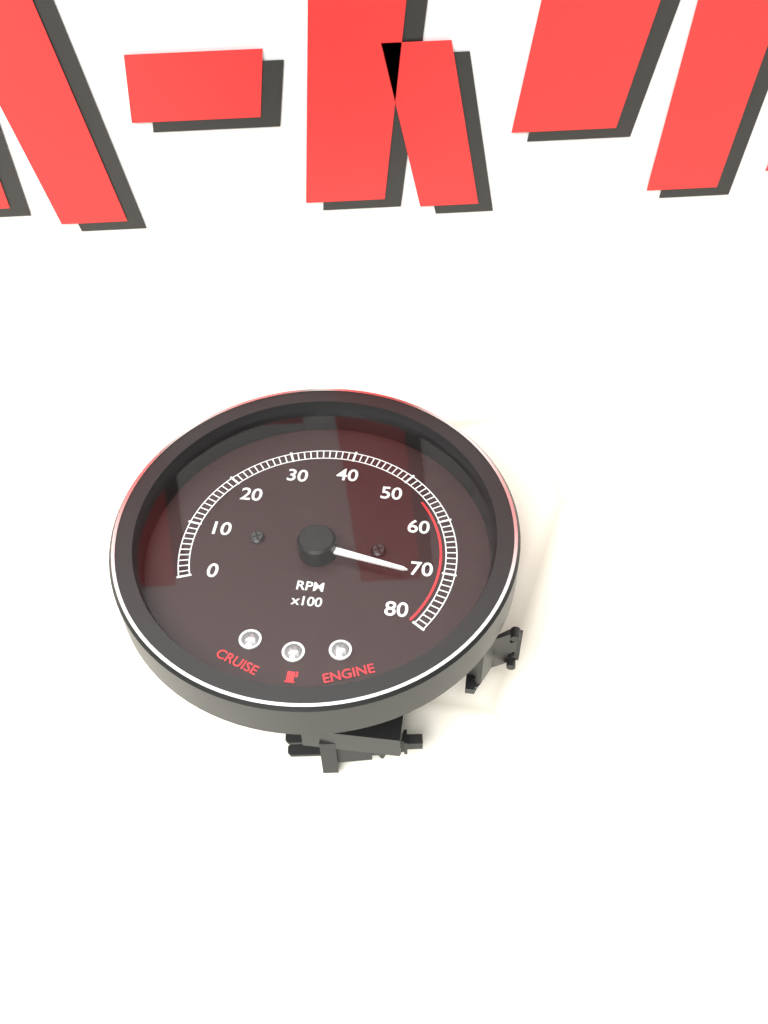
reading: 7200 RPM
